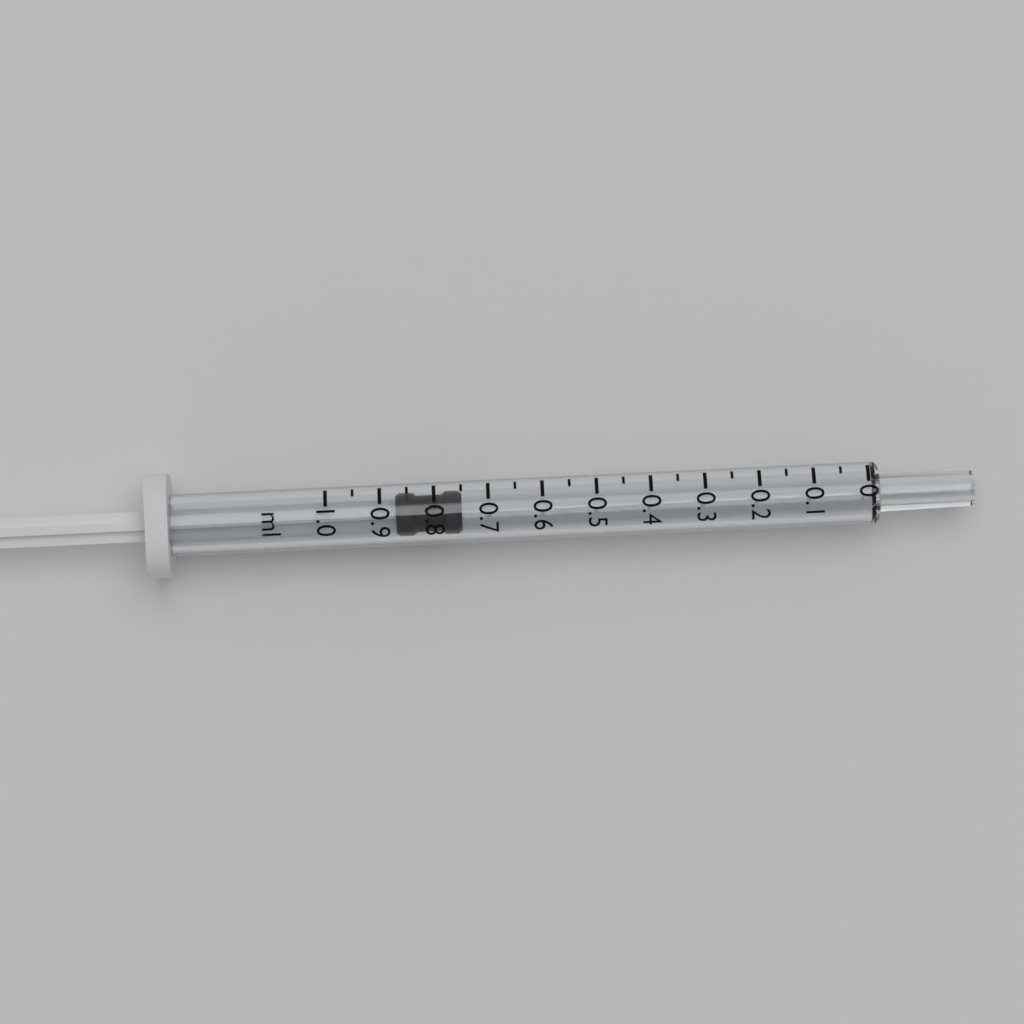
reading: 0.75 ml
